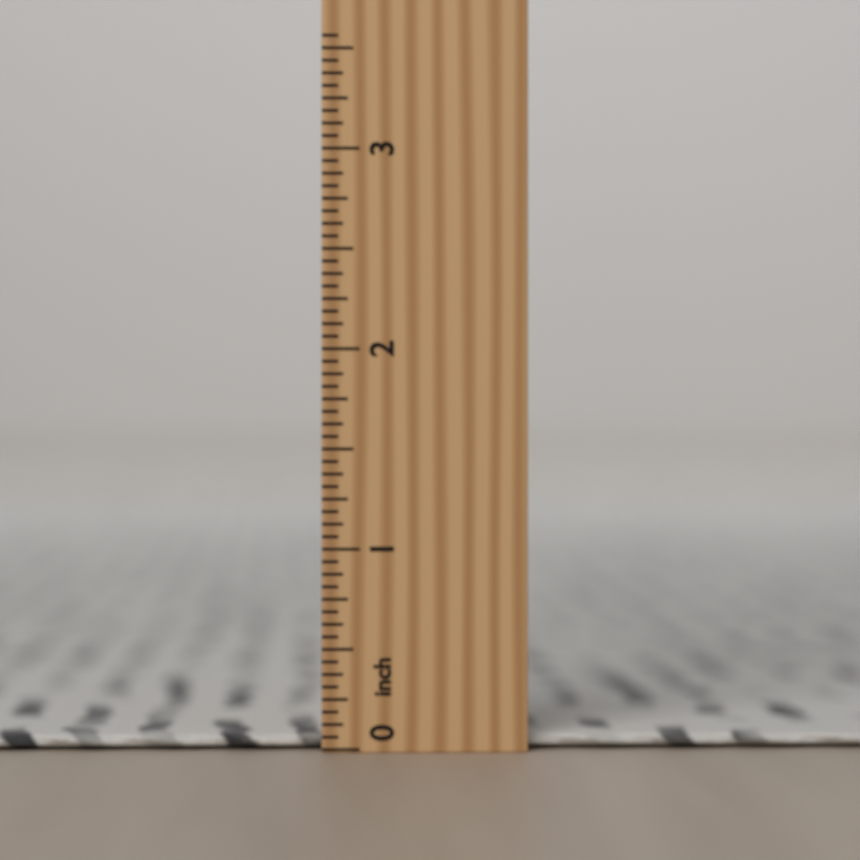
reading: 0.0625 inch
